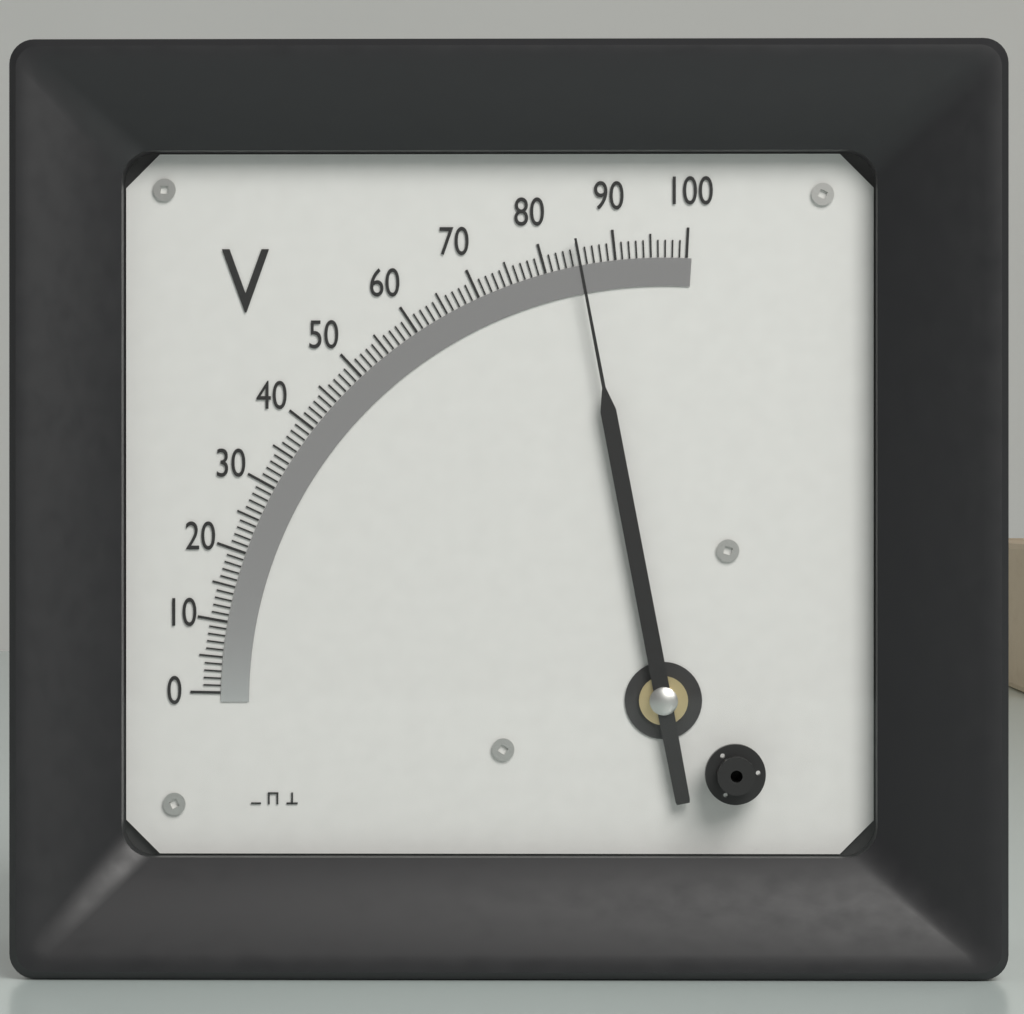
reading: 85 V
